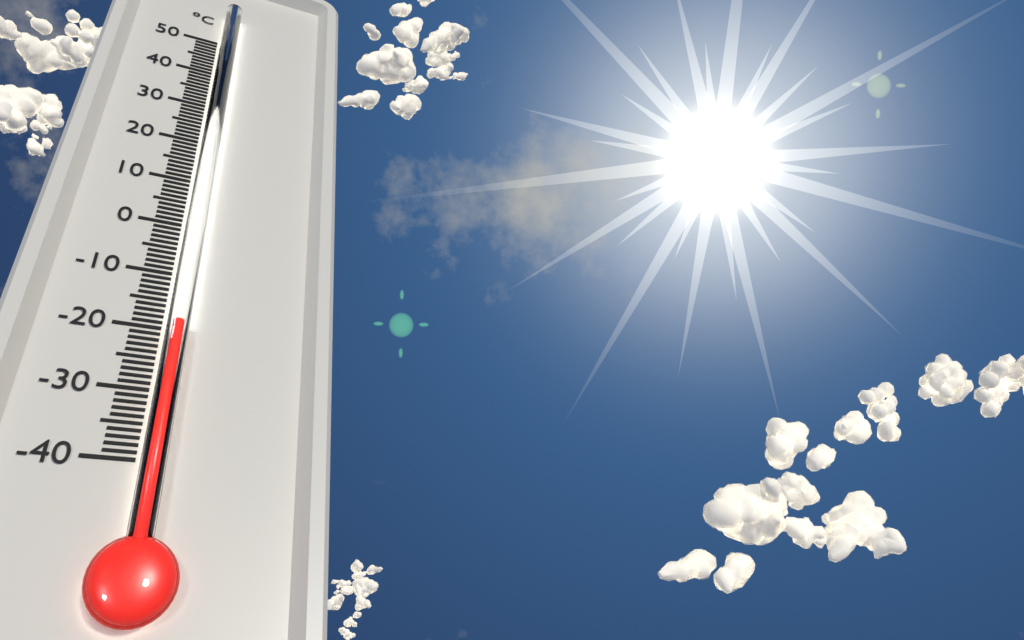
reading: -20 °C
